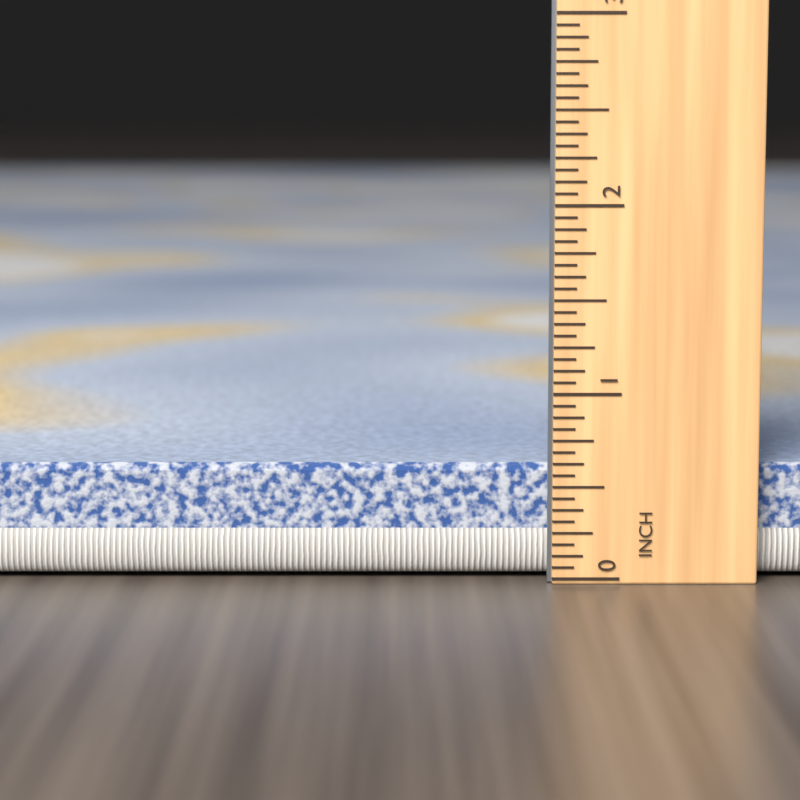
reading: 0.6000 in
